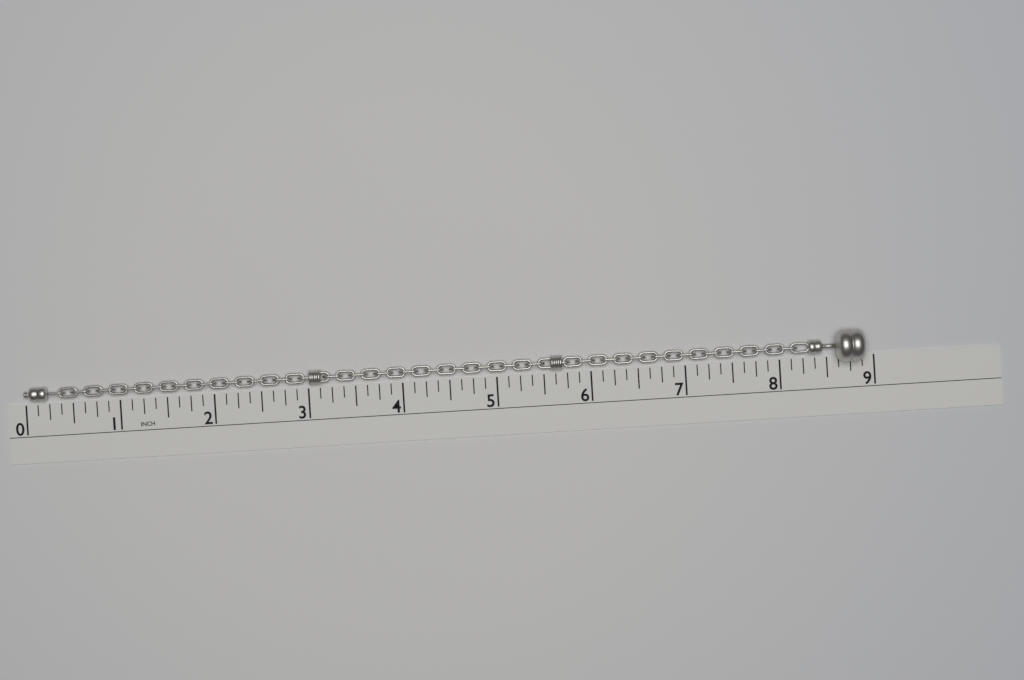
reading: 8.875 in
